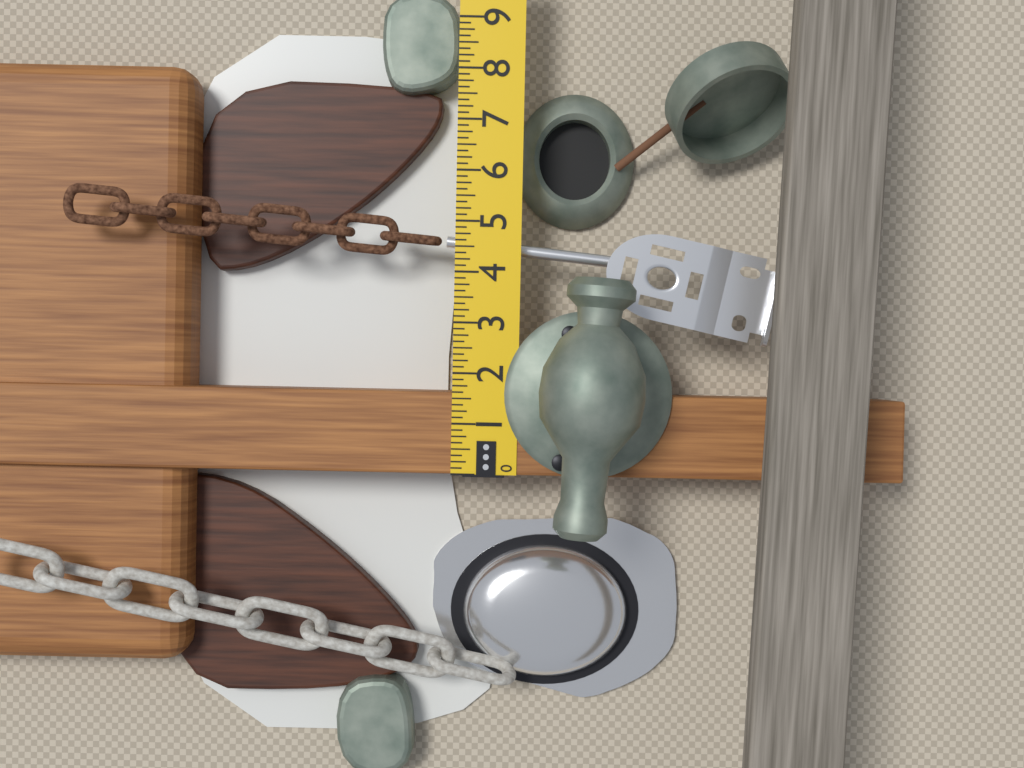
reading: 1.625 in
